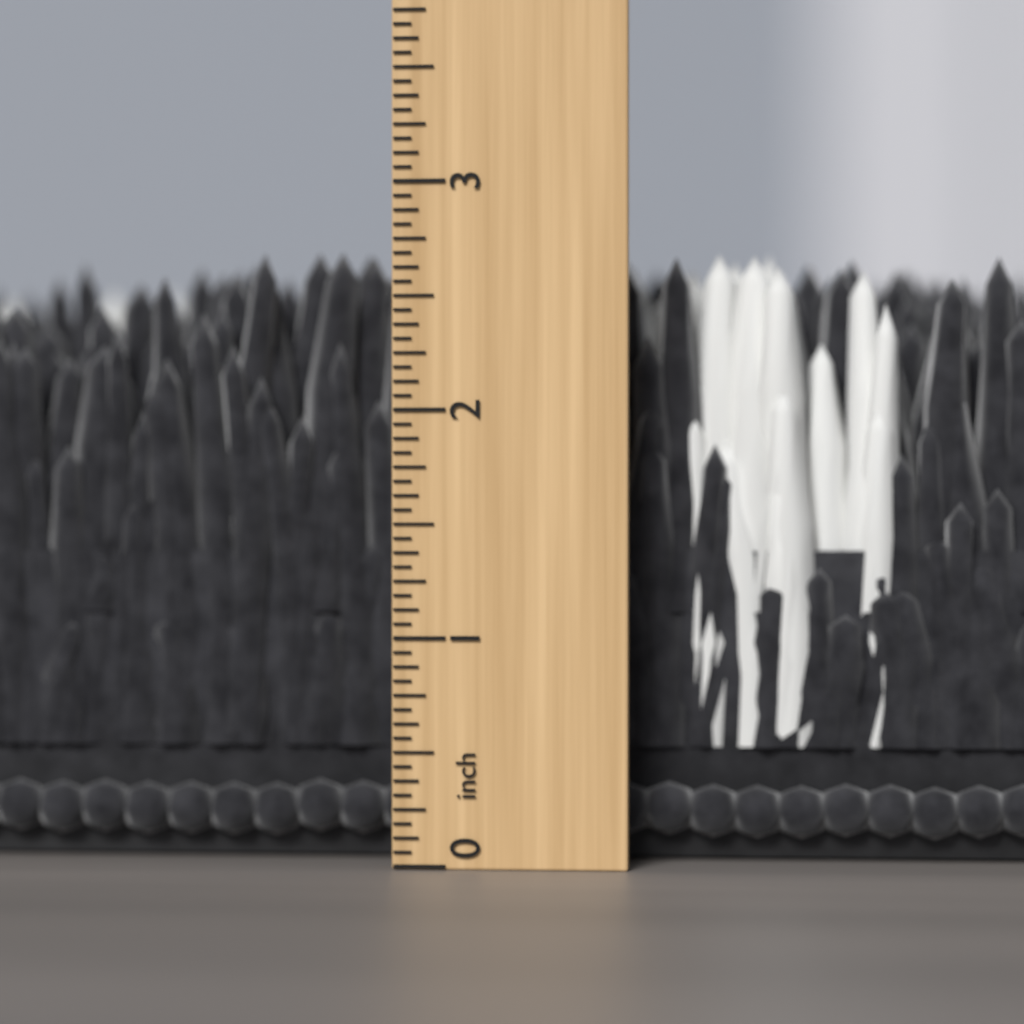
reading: 2.7500 inch
